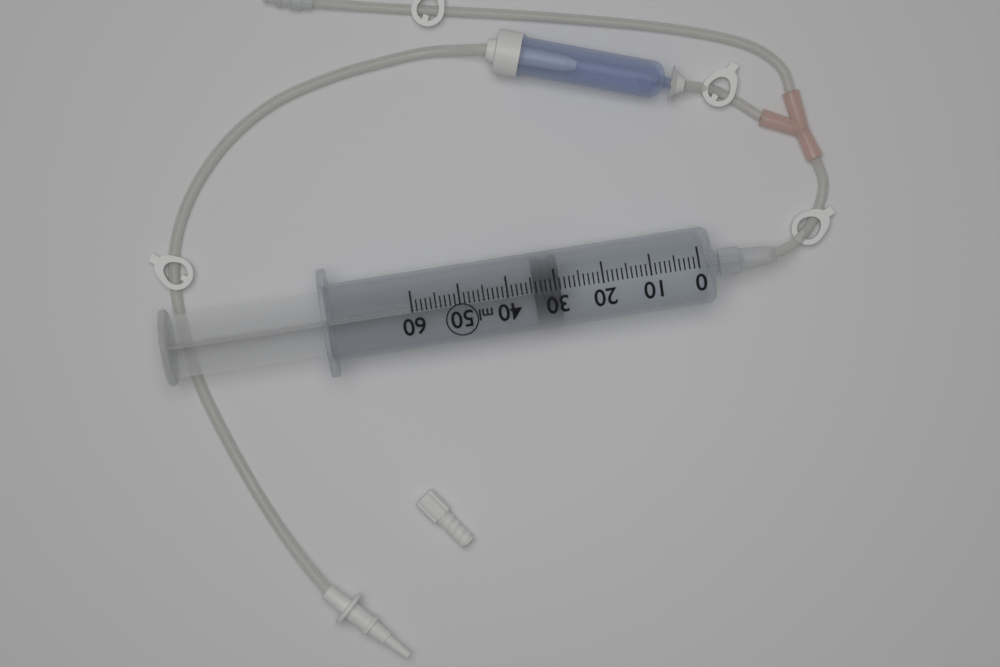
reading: 29 ml
